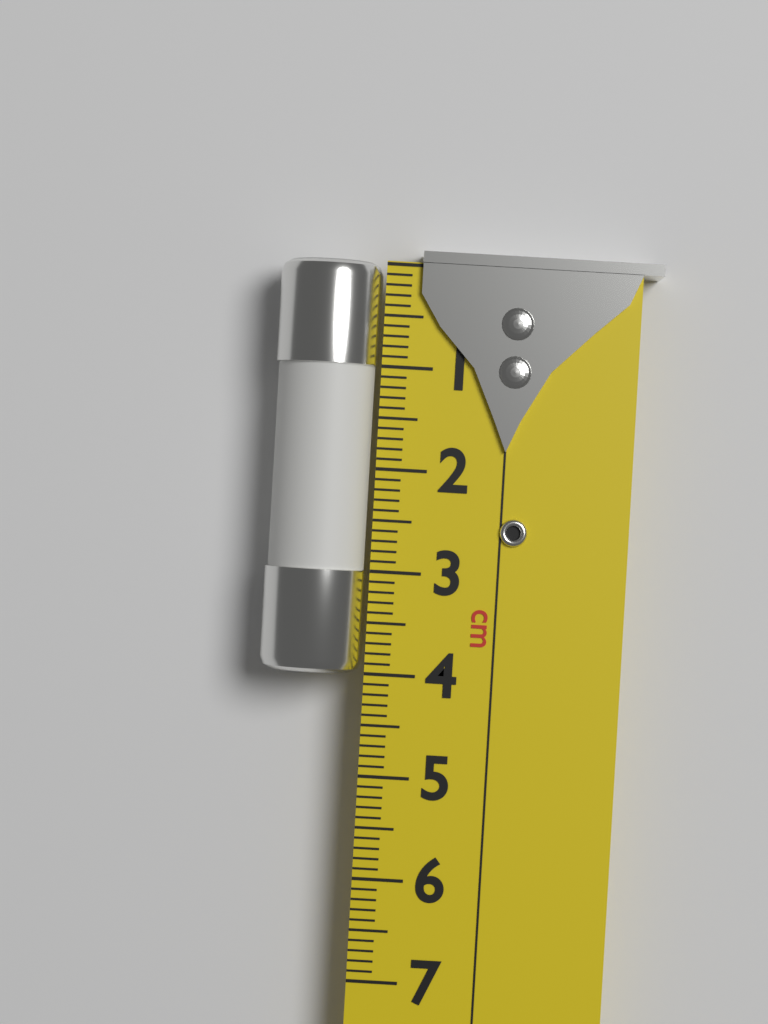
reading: 4.0 cm
